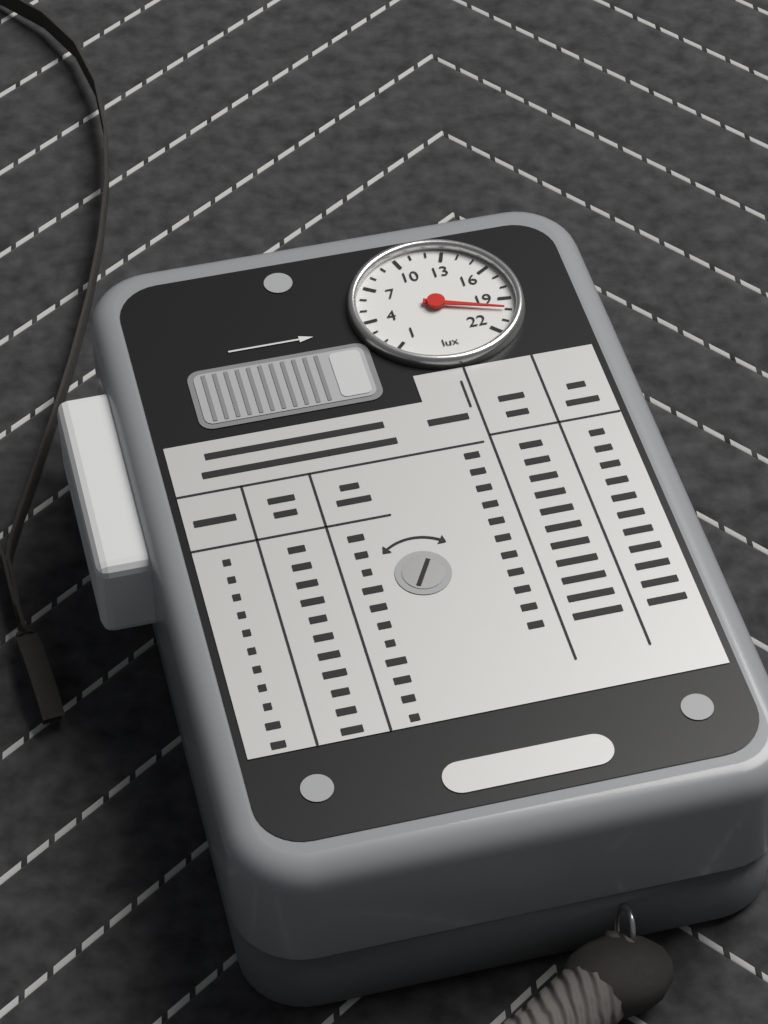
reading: 20 lux
